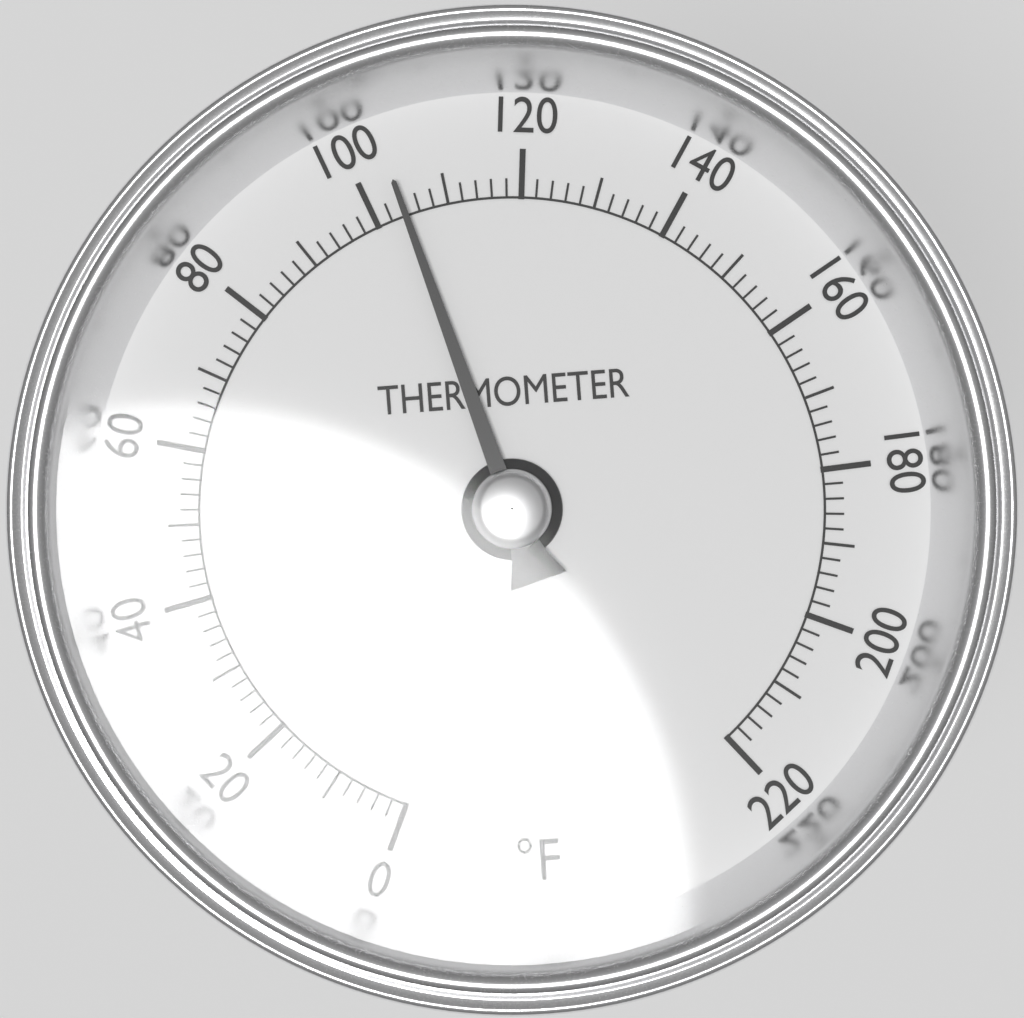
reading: 104 °F
